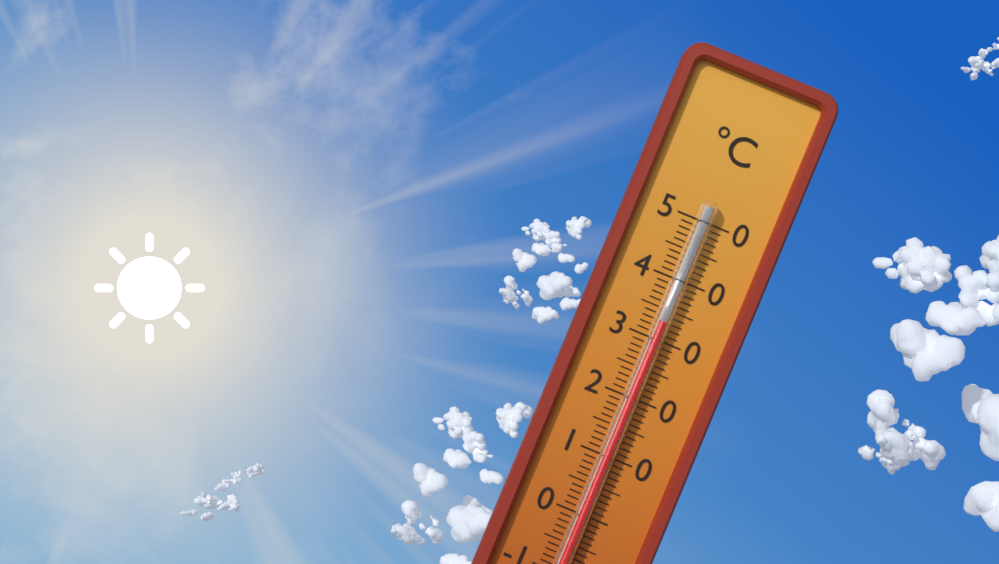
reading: 33 °C
